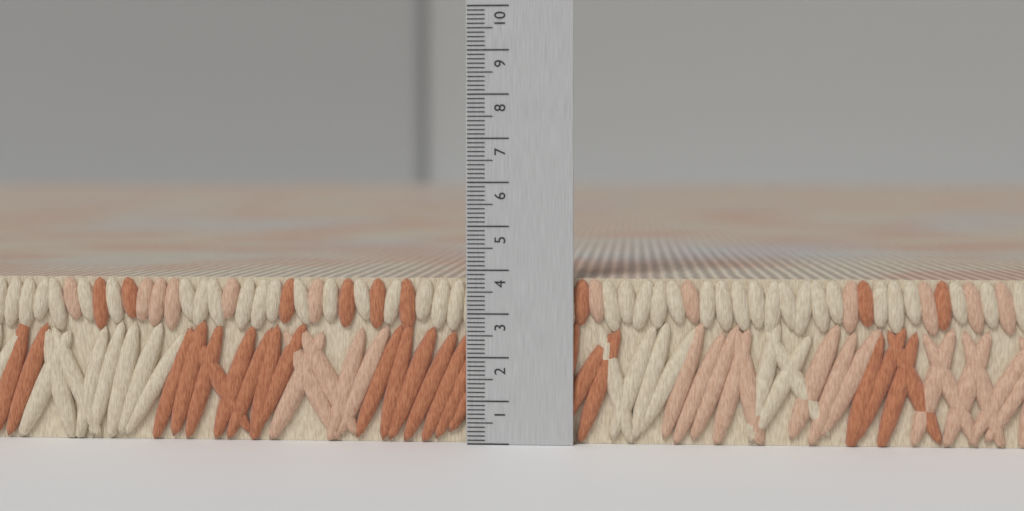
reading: 3.8 (no unit)
